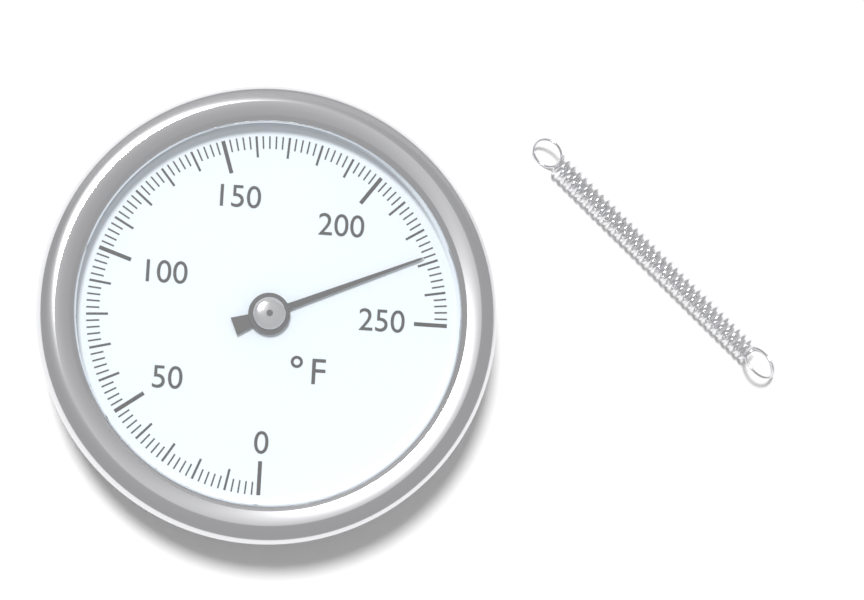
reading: 228 °F
